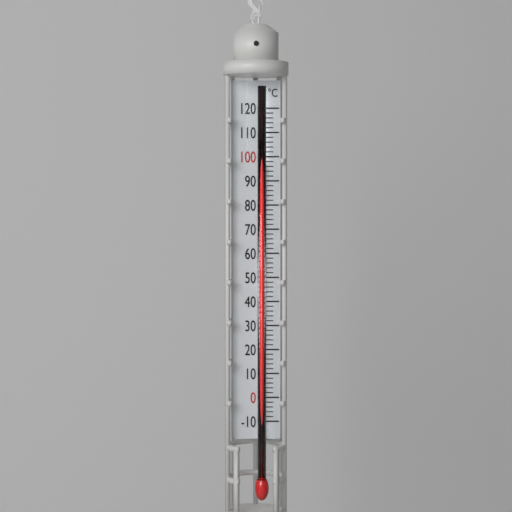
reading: 98 °C
